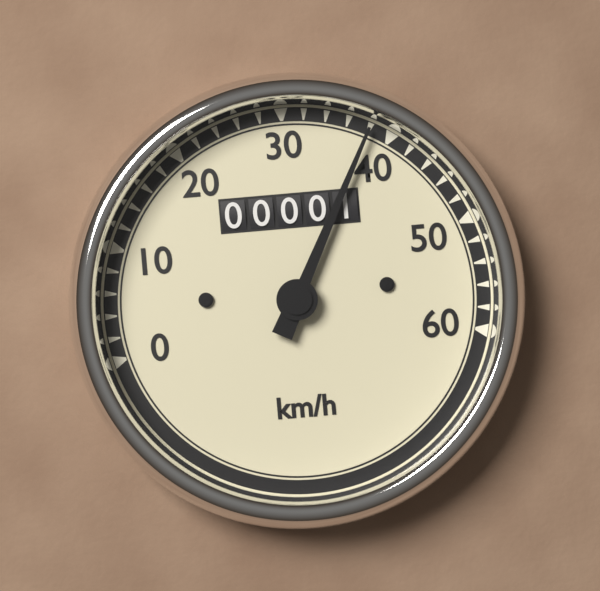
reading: 38 km/h
